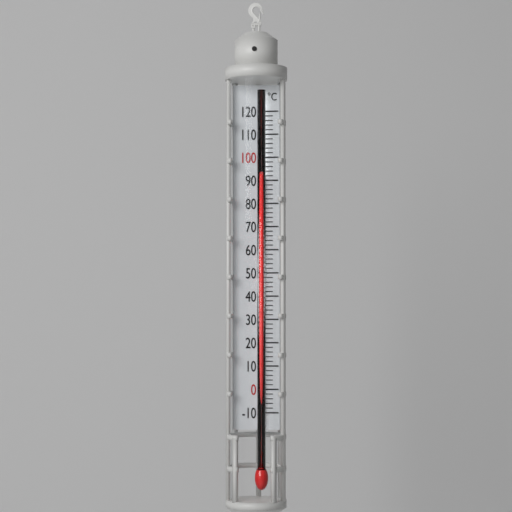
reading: 92 °C
